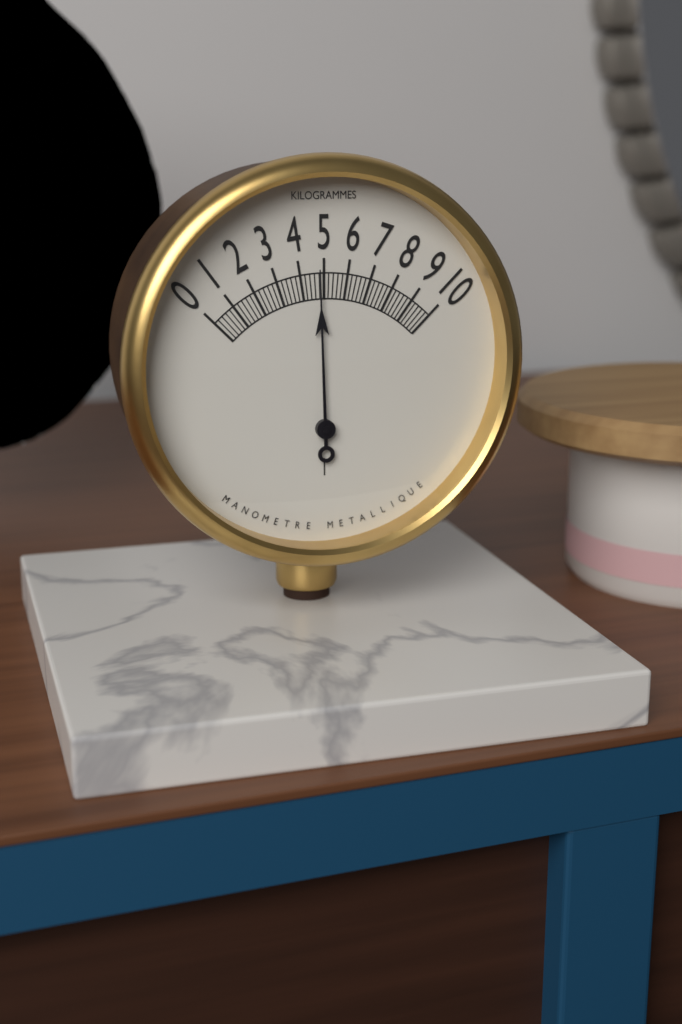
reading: 4.8 kg
